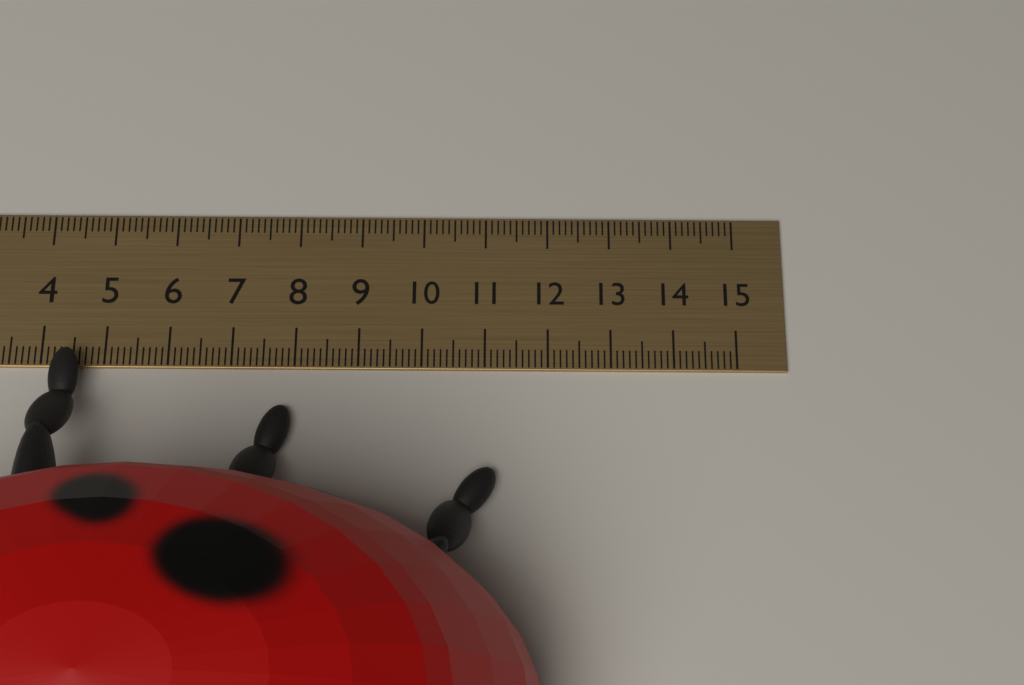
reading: 11.9 cm
